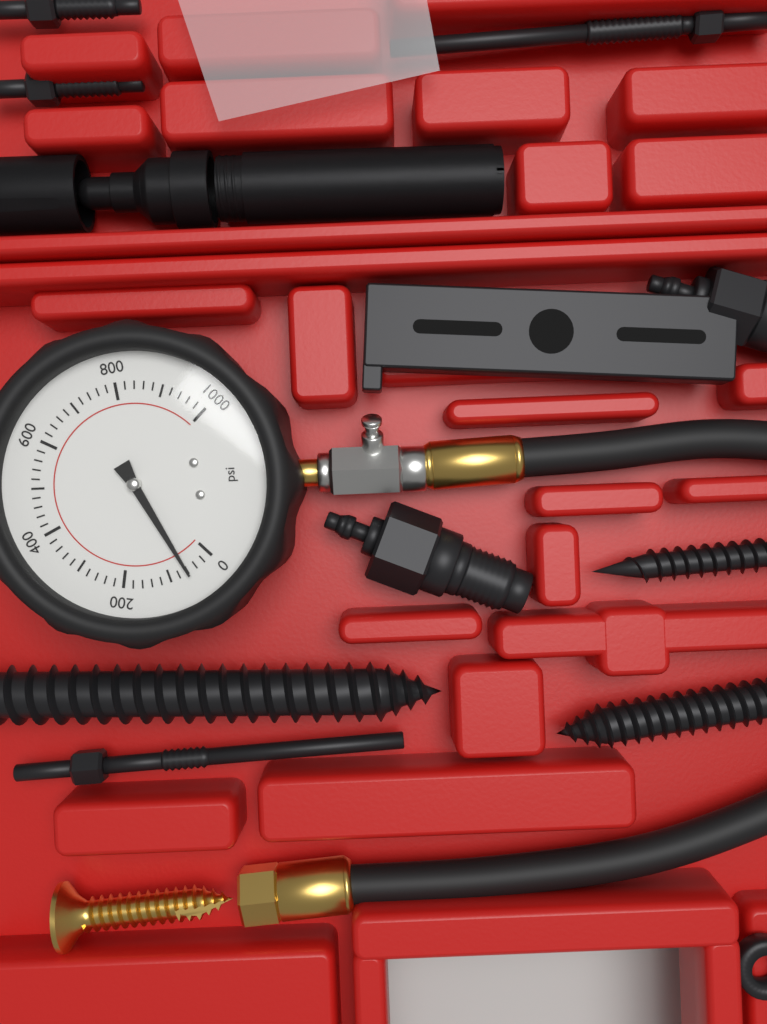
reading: 60 psi
